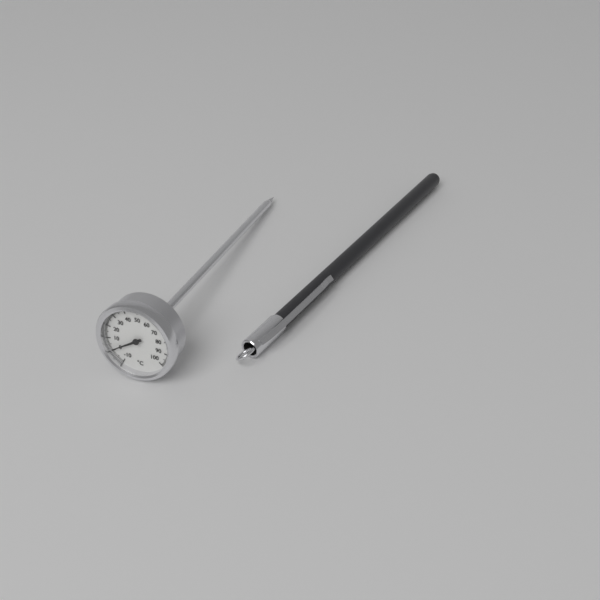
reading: 1 °C
